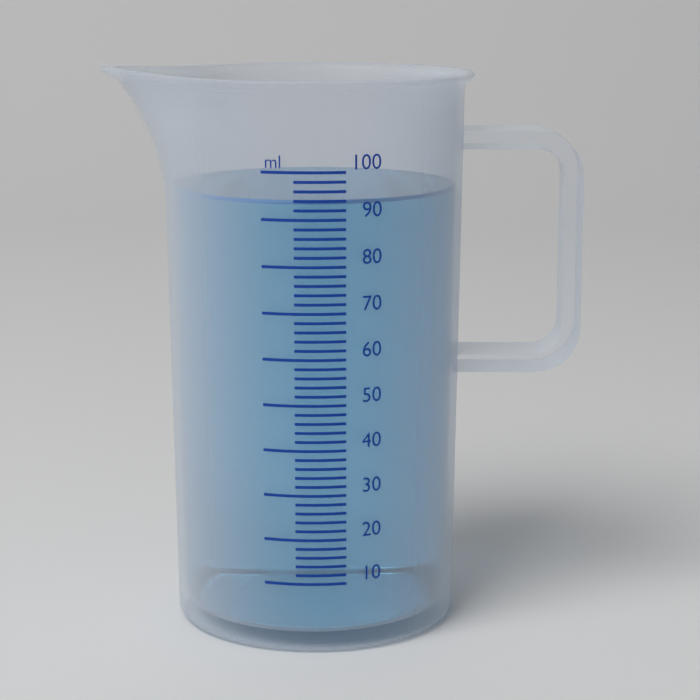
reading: 94 ml
